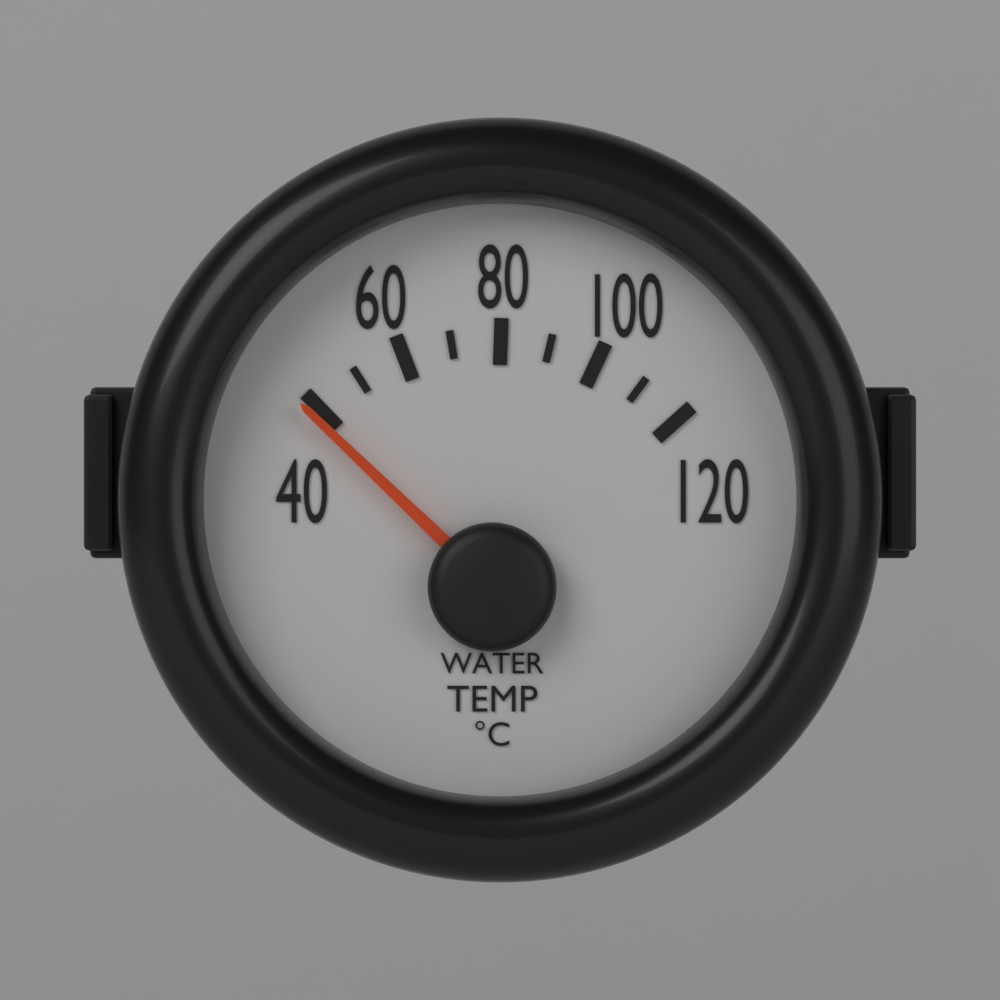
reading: 38 °C
